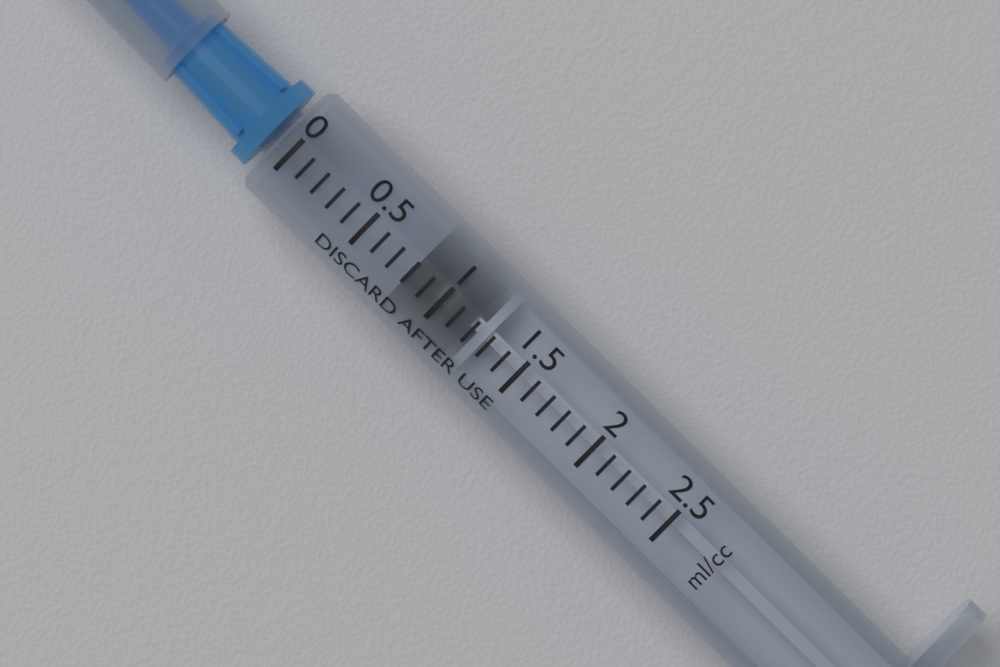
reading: 0.8 ml
